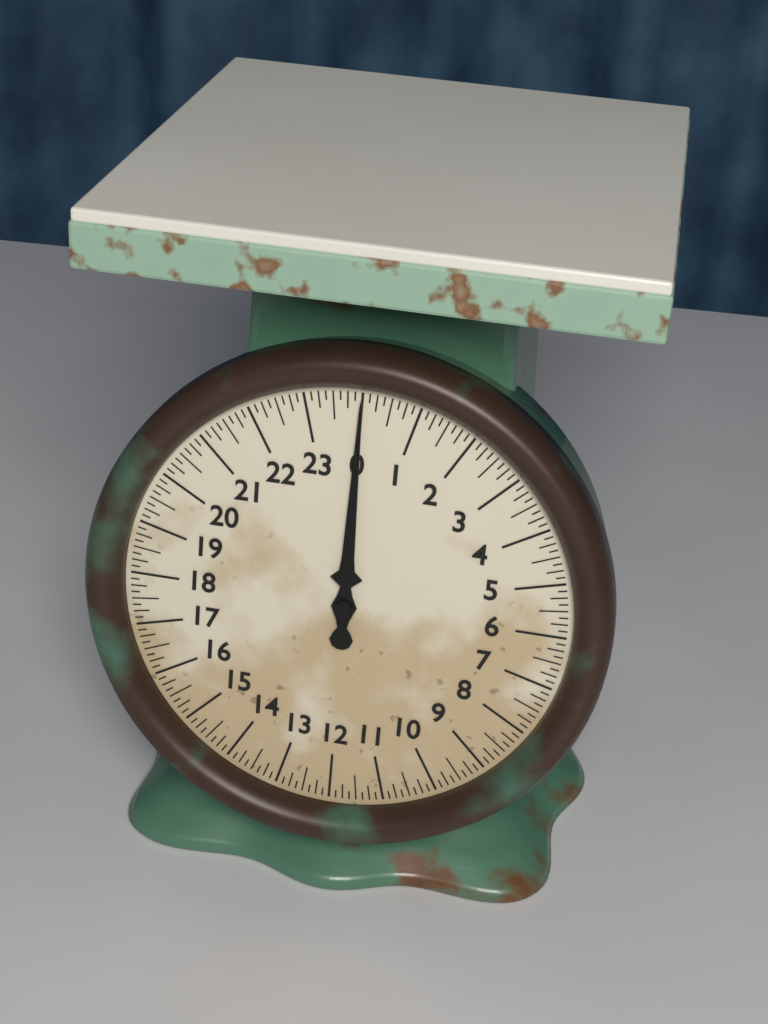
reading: 0.000 (no unit)
